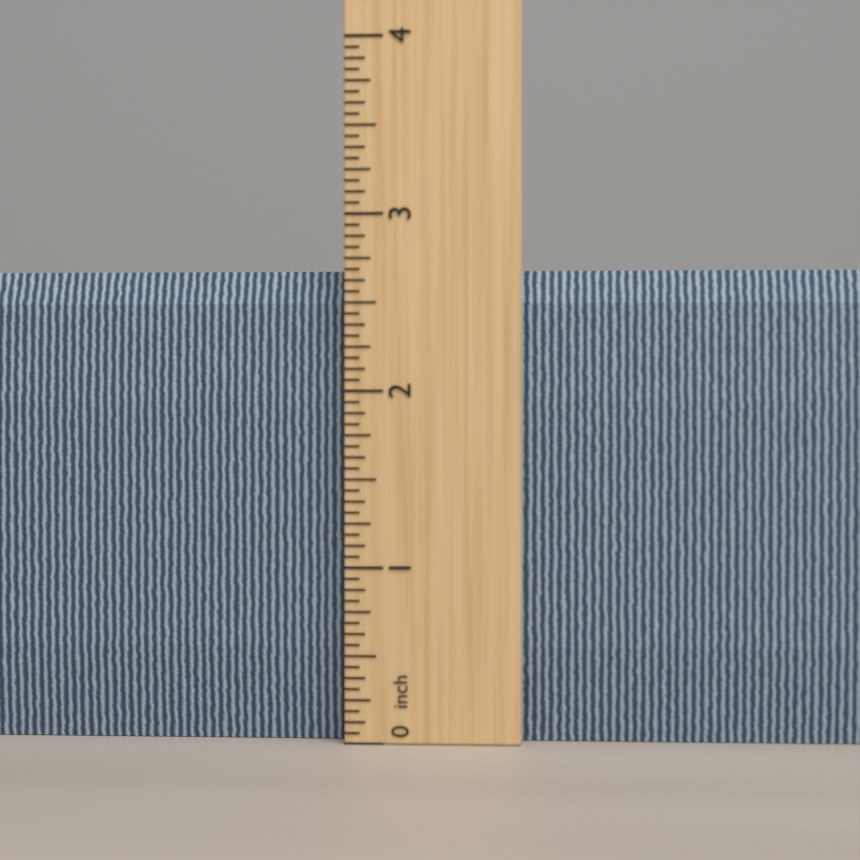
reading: 2.6875 inch
